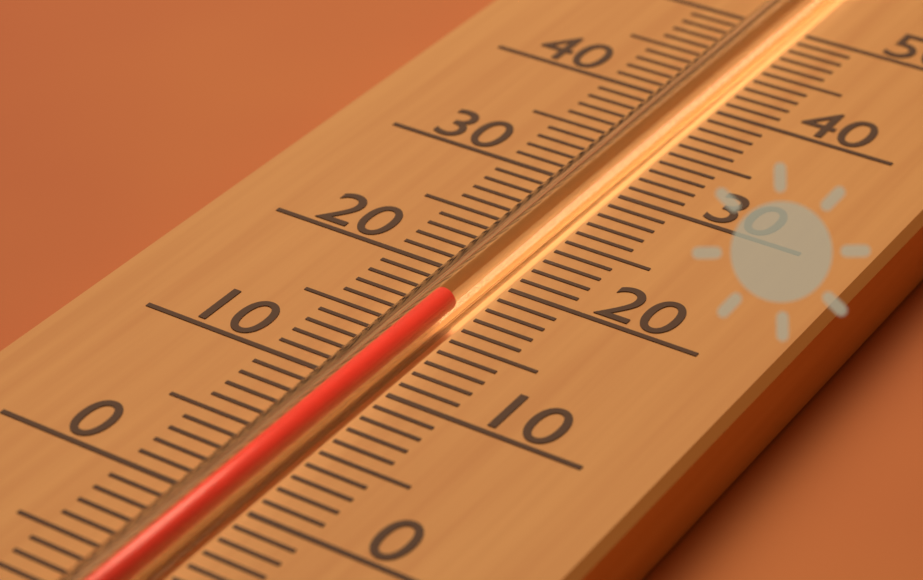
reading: 17 (no unit)
